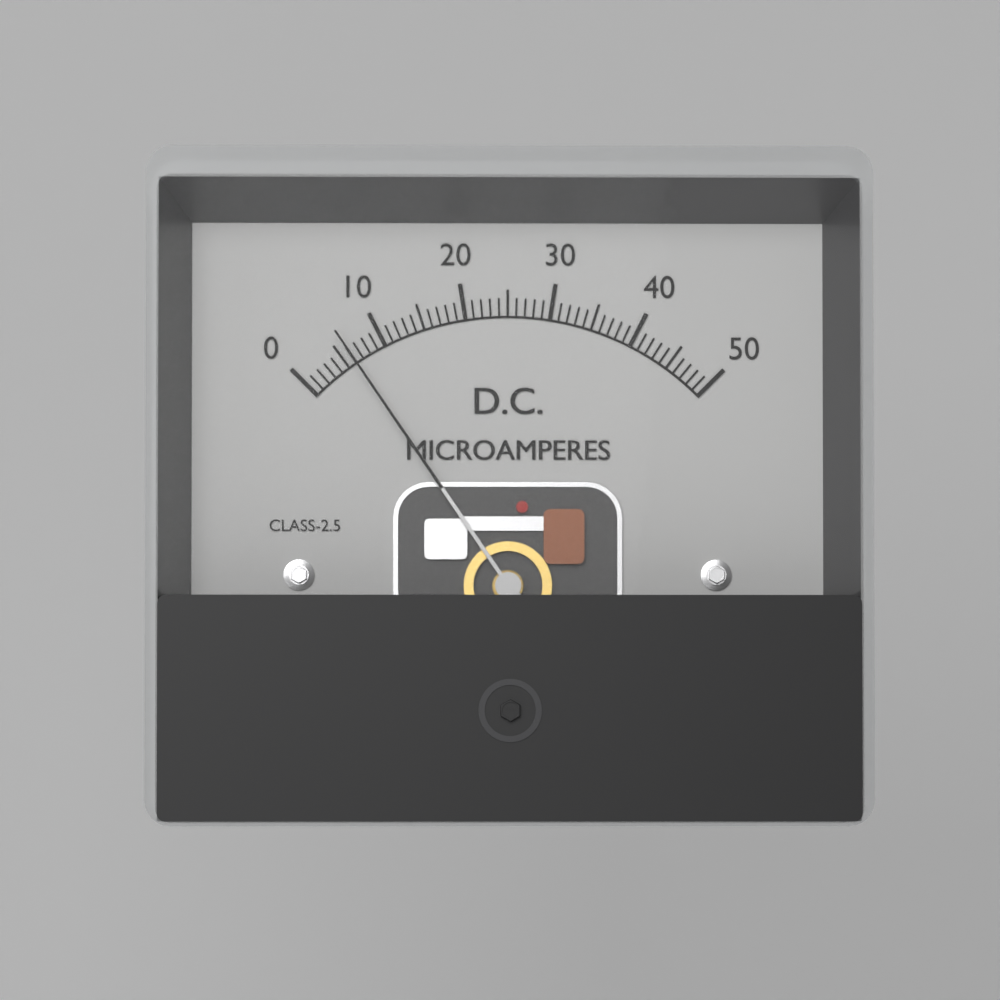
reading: 6 µA
